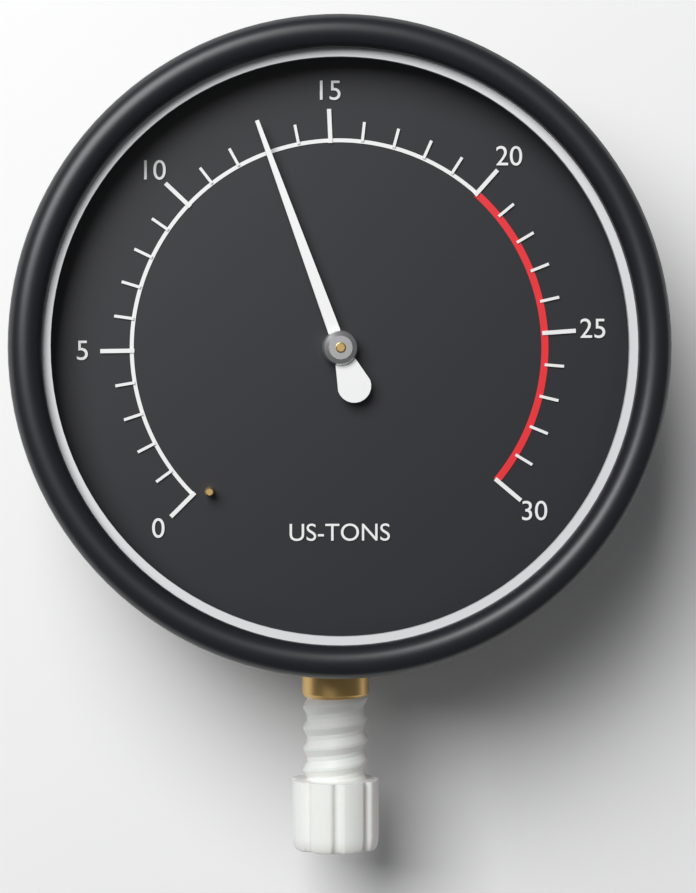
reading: 13 US-TONS
